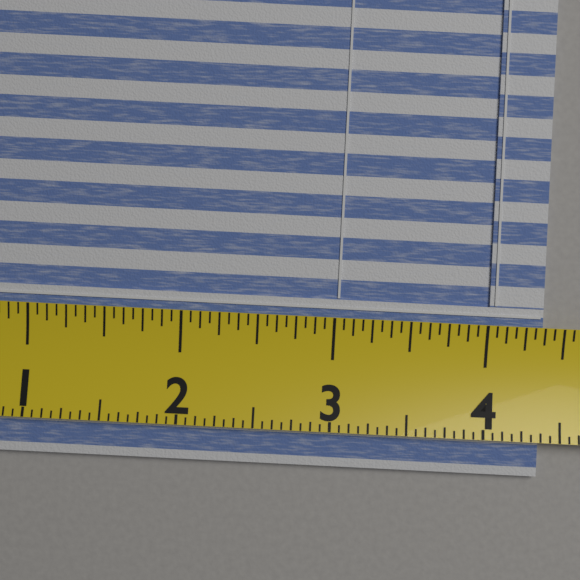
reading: 4.3750 (no unit)
